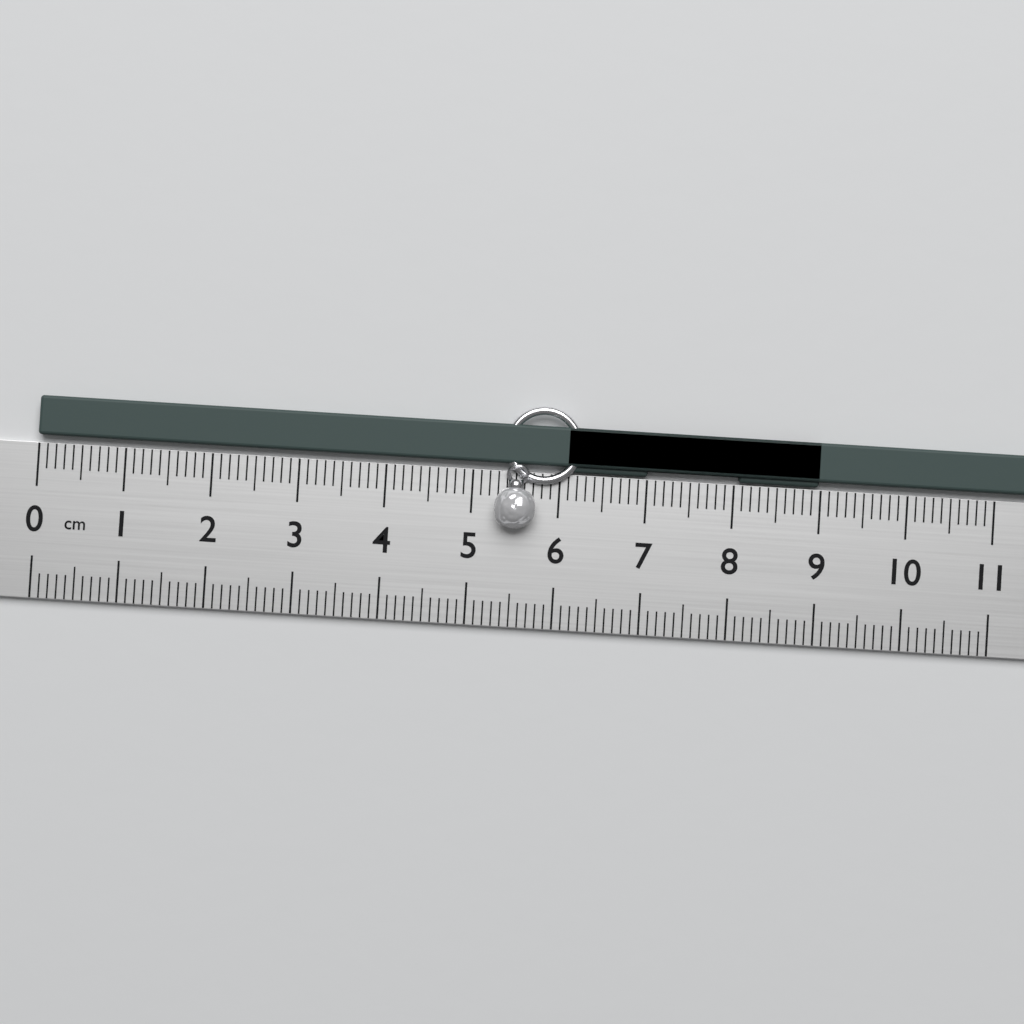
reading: 9.0 cm
